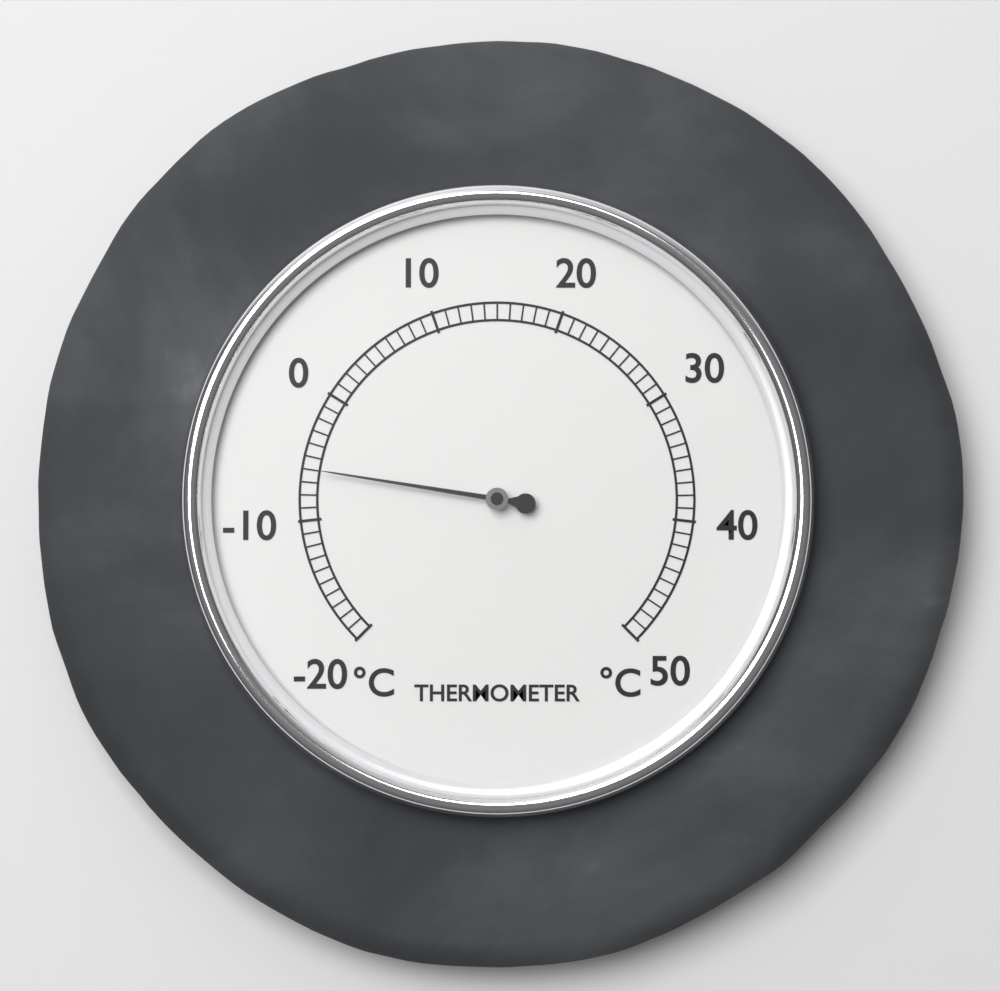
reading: -6 °C
